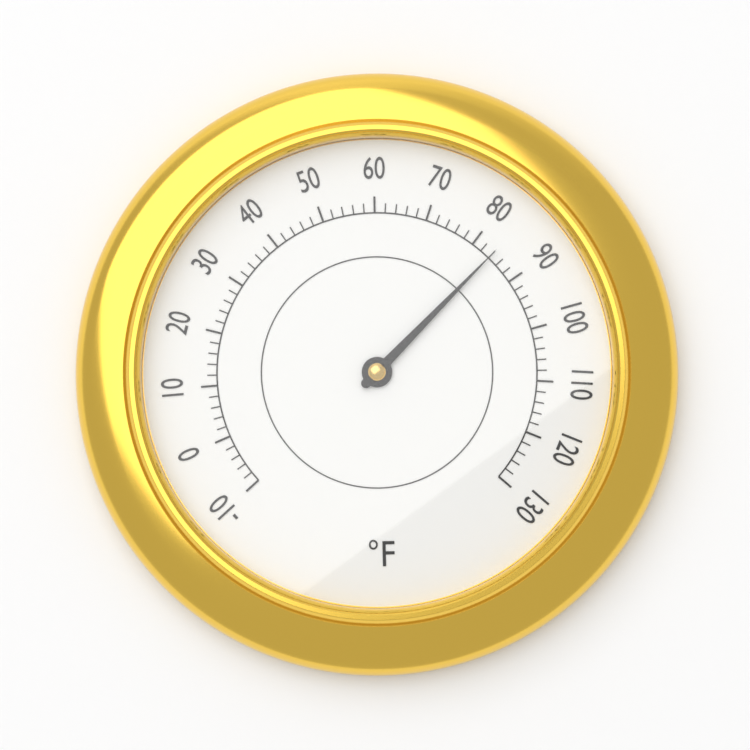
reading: 84 °F
